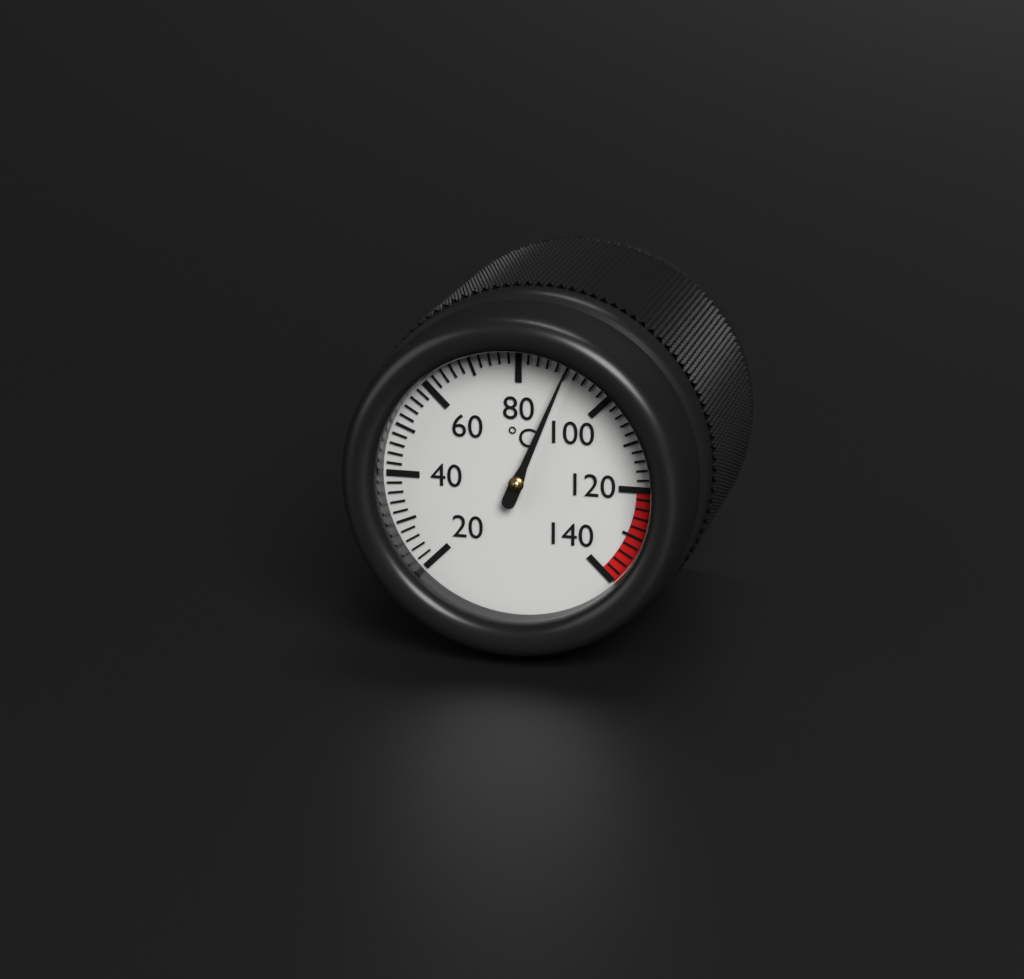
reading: 90 °C
